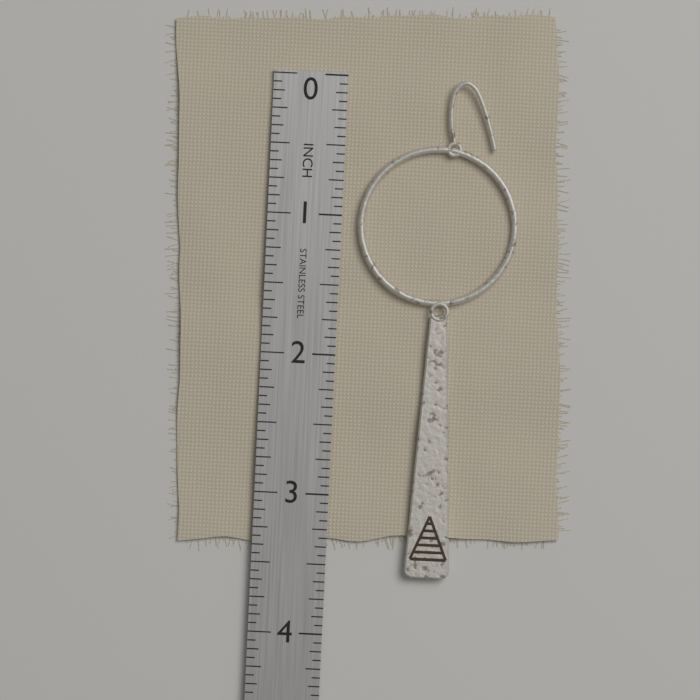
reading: 3.5625 in
